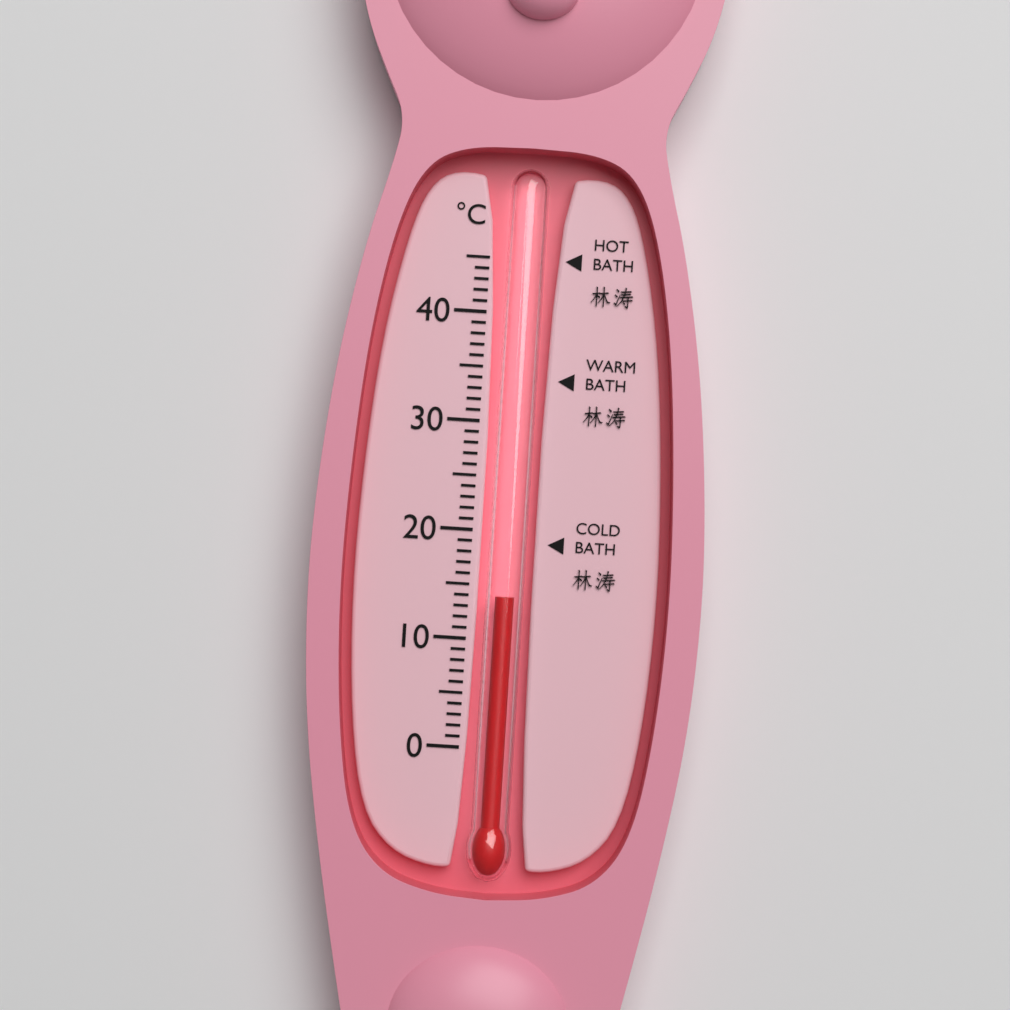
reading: 14 °C
